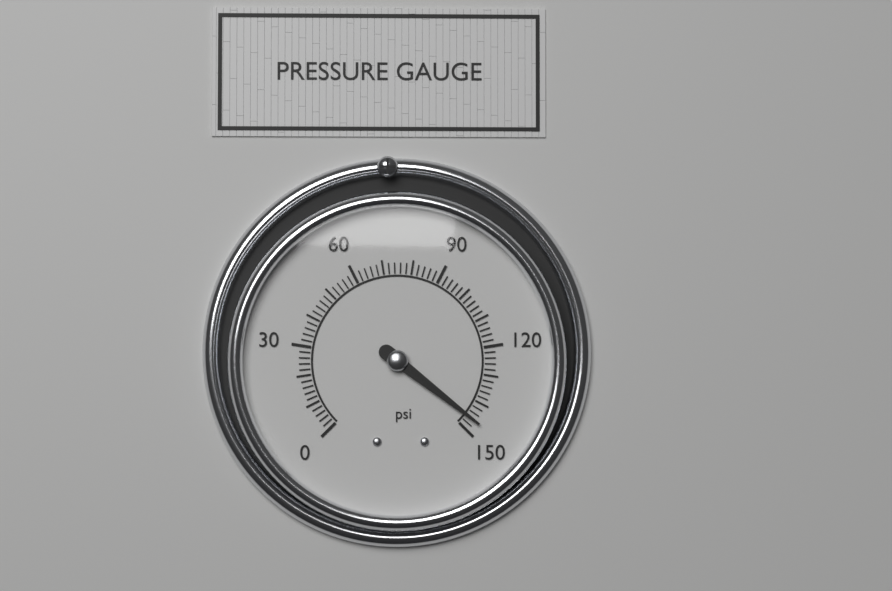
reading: 146 psi
